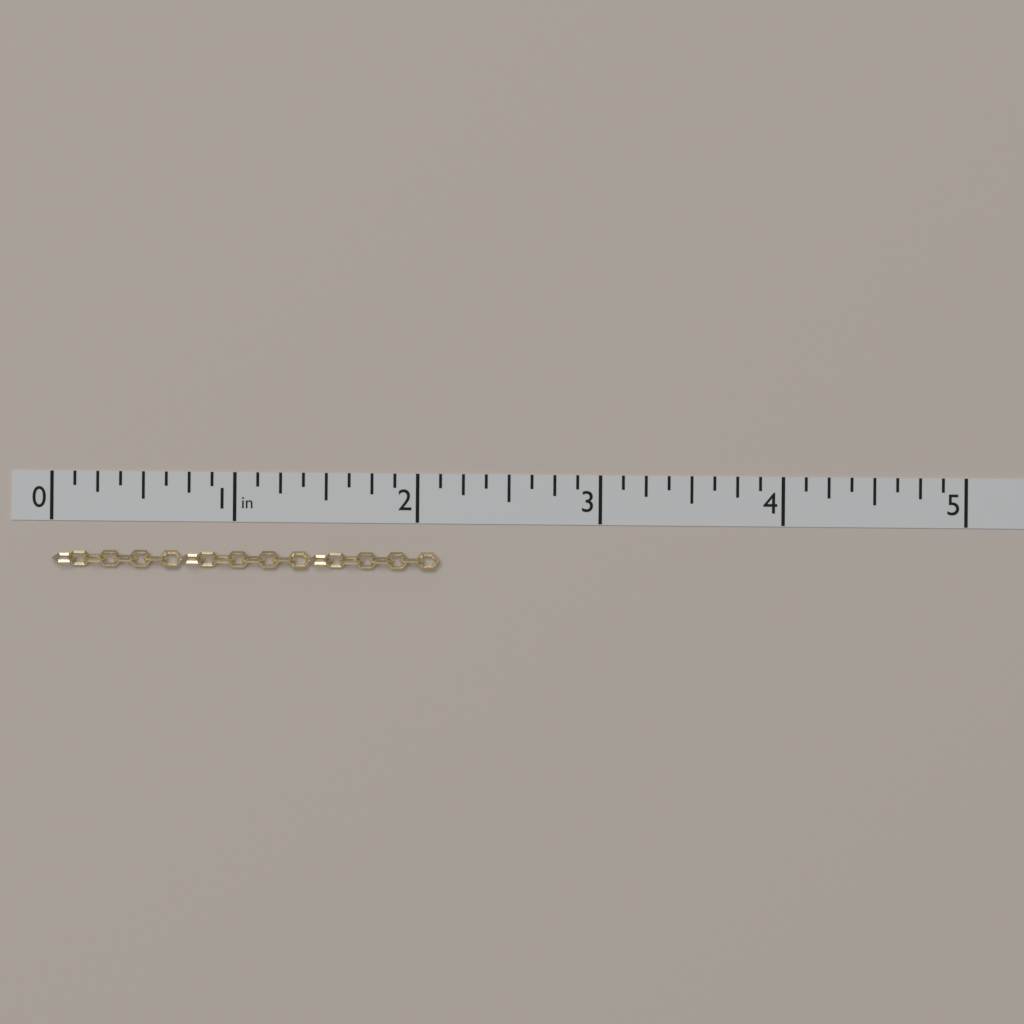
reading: 2.125 in
